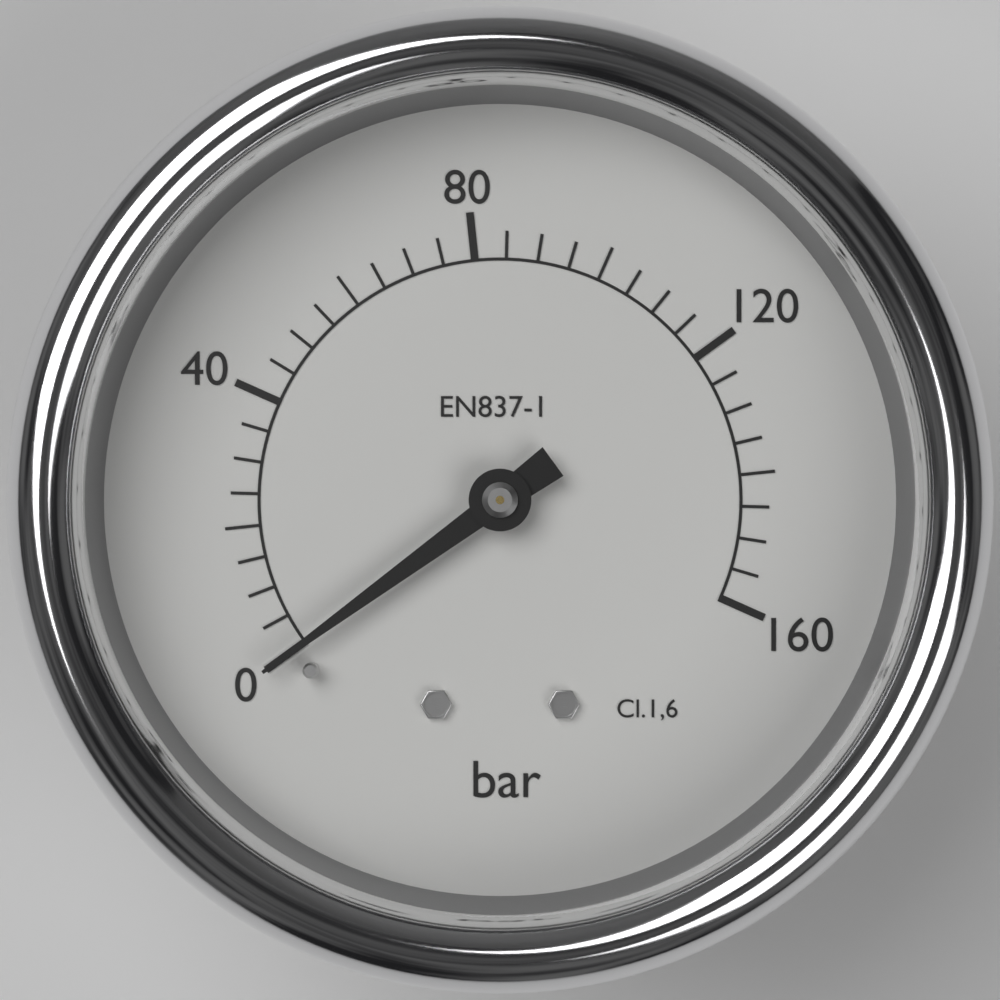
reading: 0 bar
